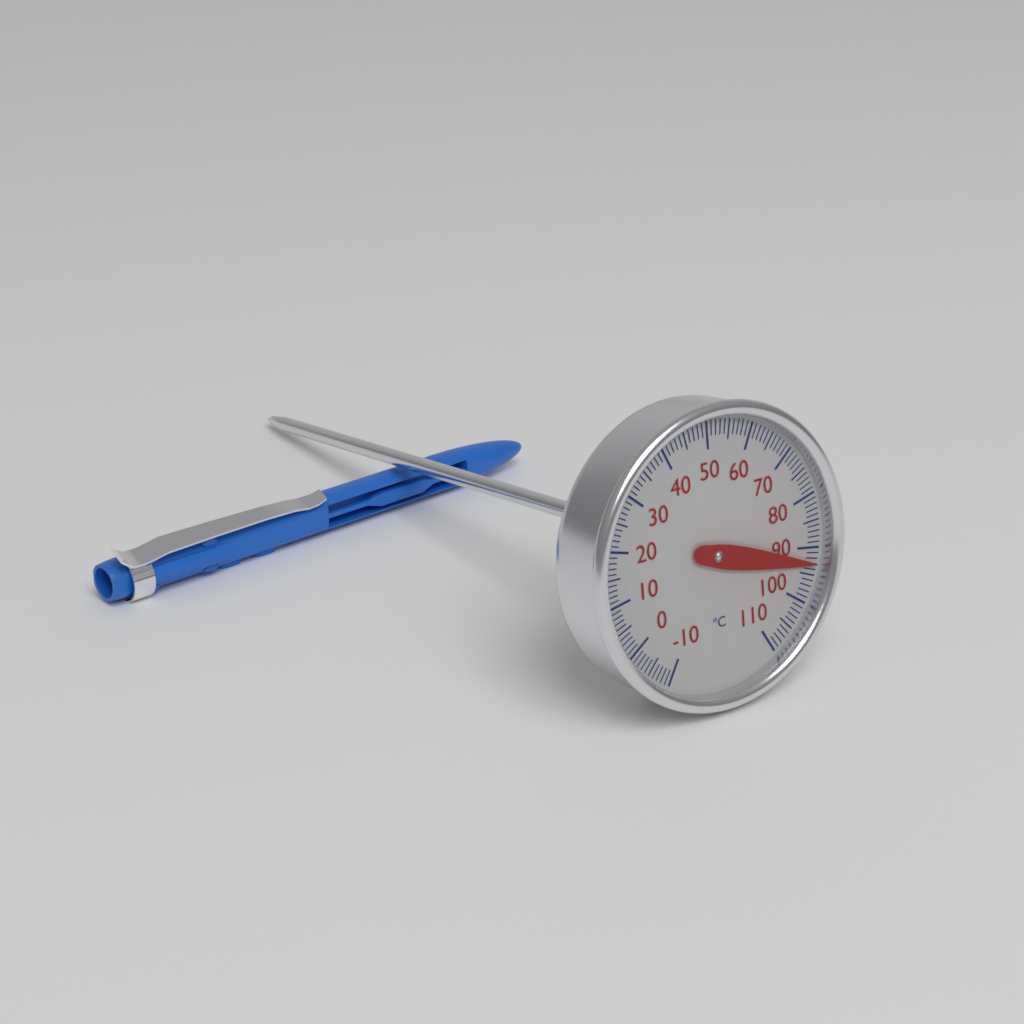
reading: 93 °C
